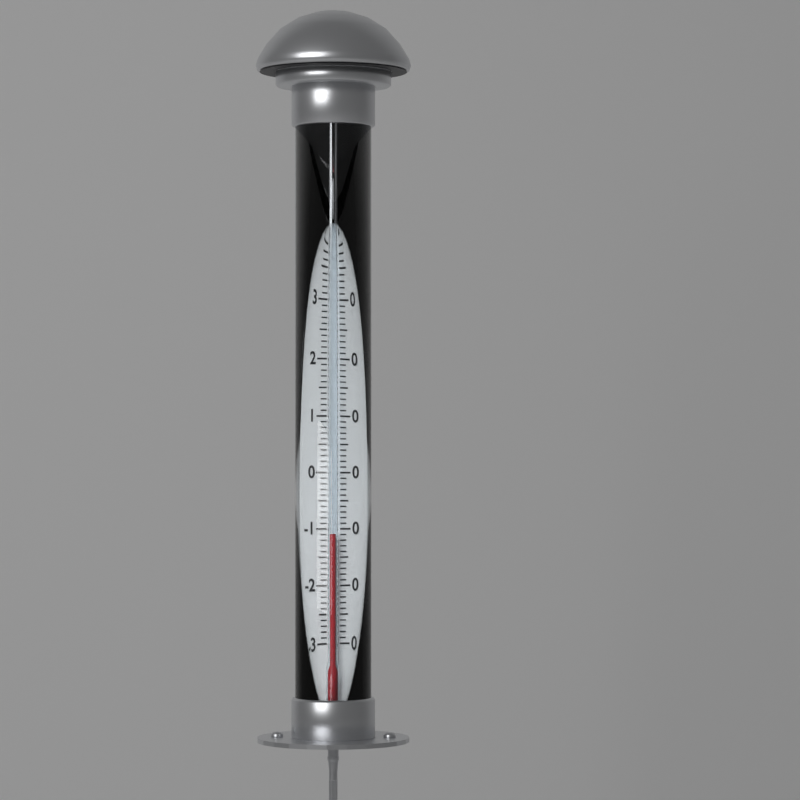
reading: -11 °C
